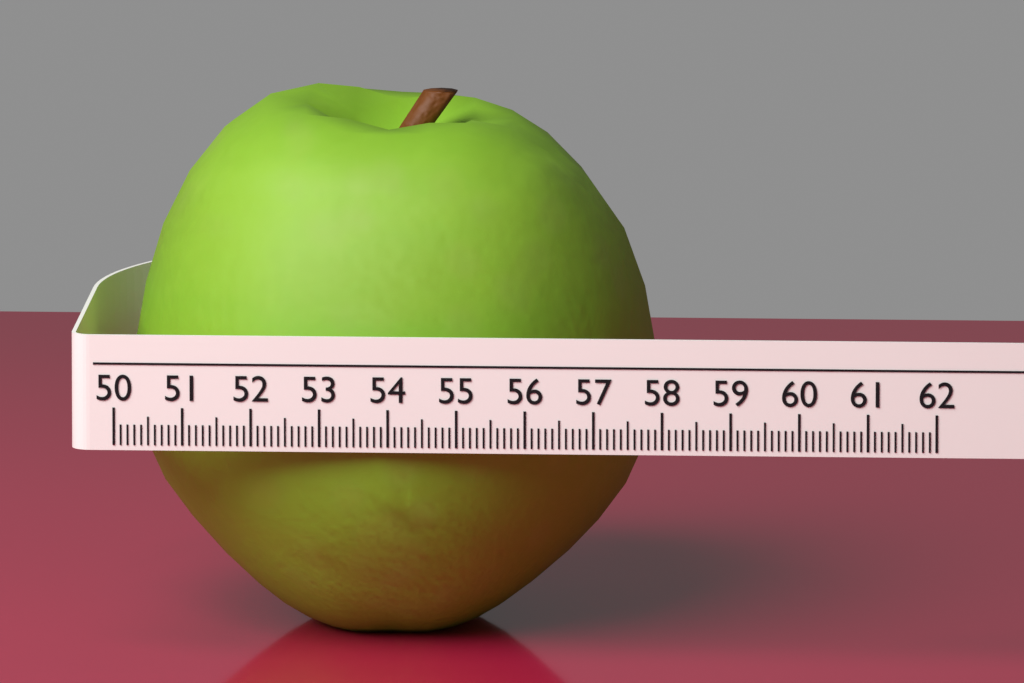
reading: 57.7 (no unit)
